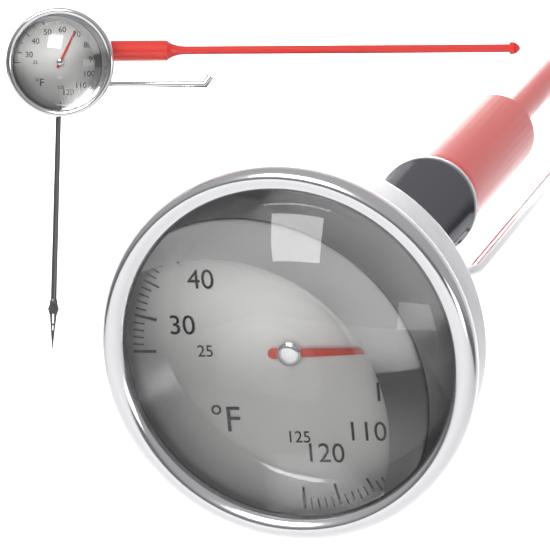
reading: 91 °F
